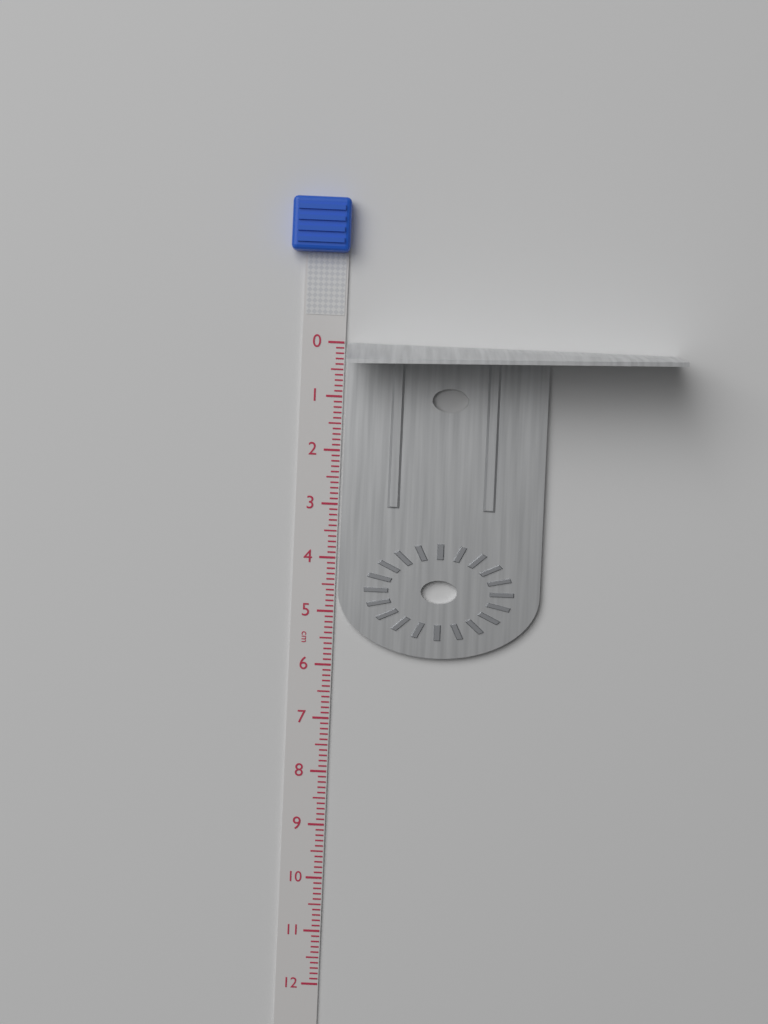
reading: 5.8 cm
